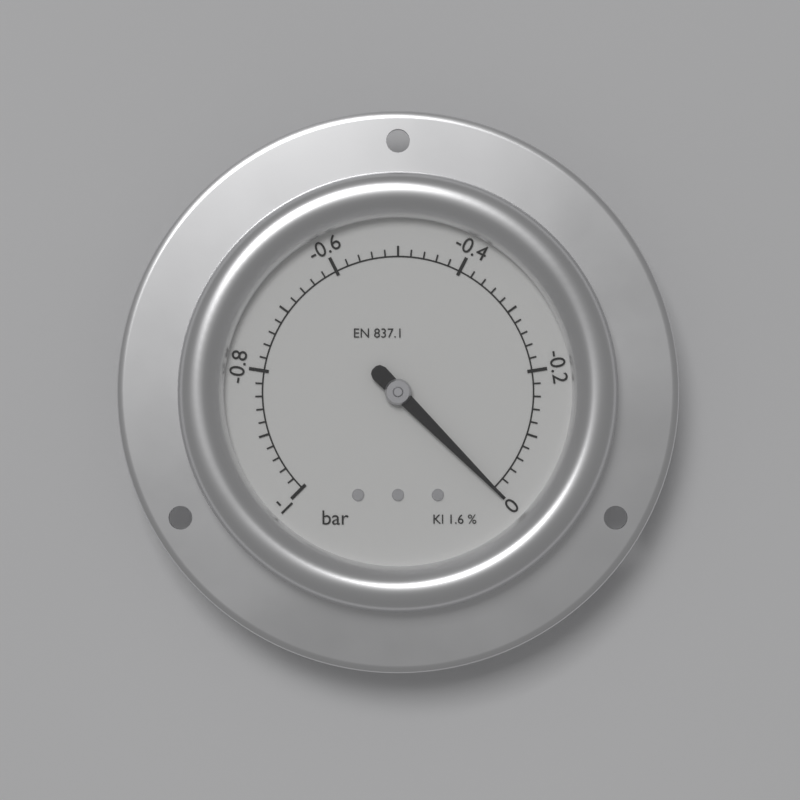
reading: 0.00 bar
